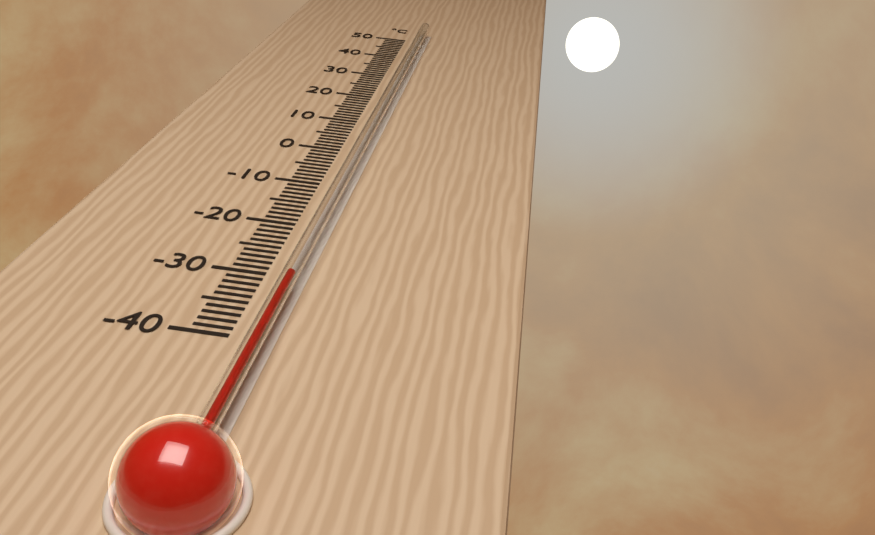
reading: -32 °C
